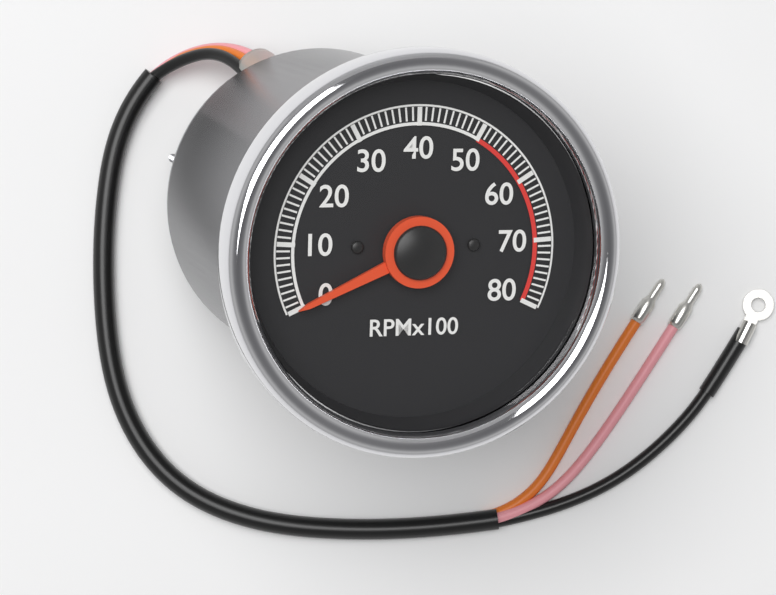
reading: 0 RPM
